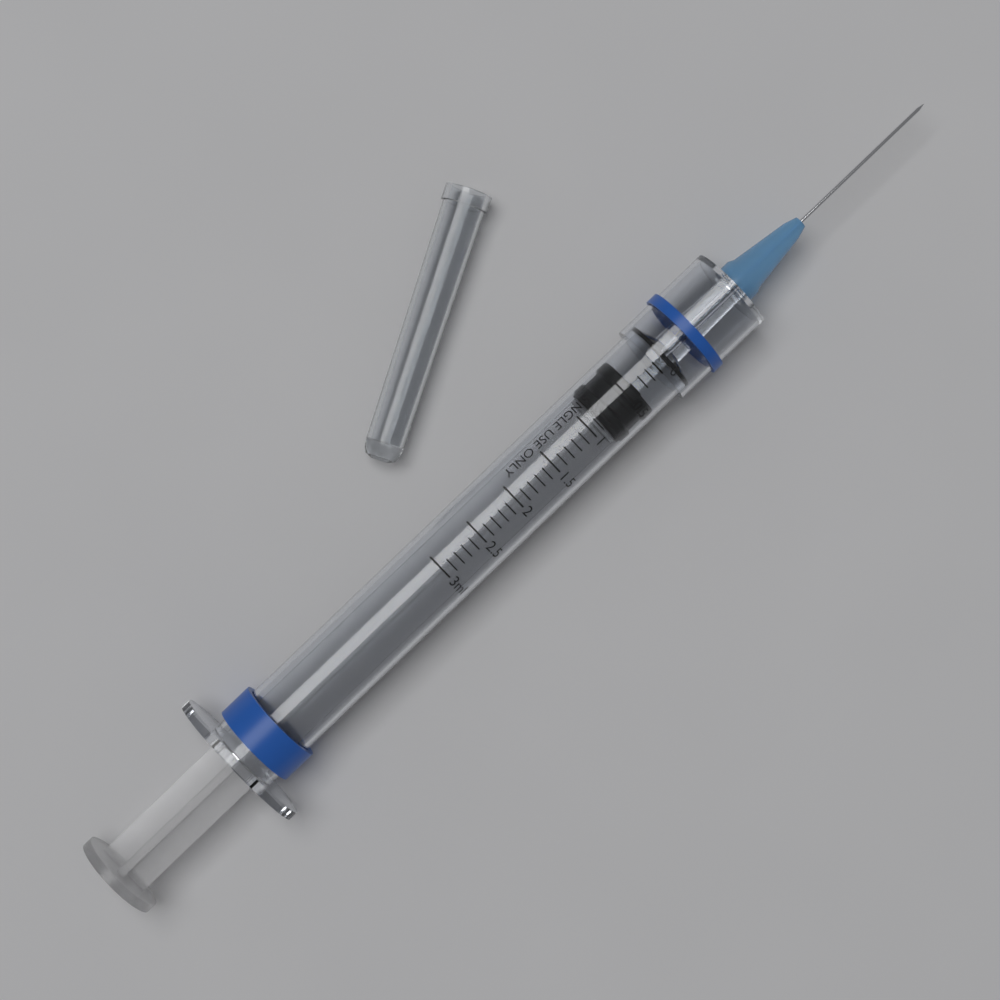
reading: 0.4 ml
